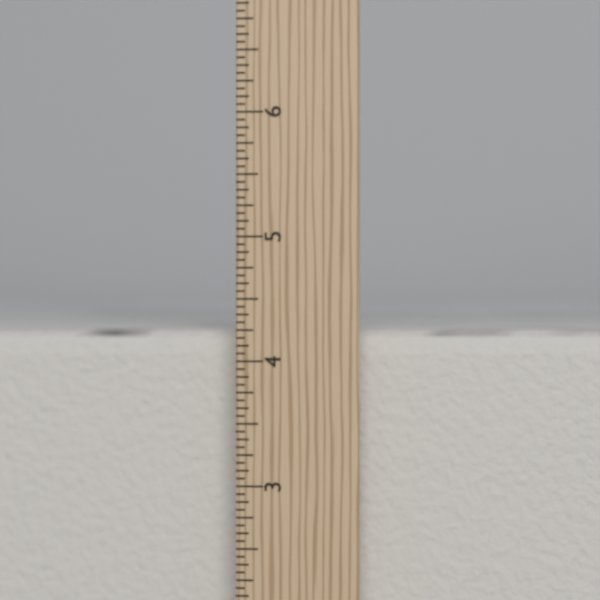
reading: 4.2500 in
